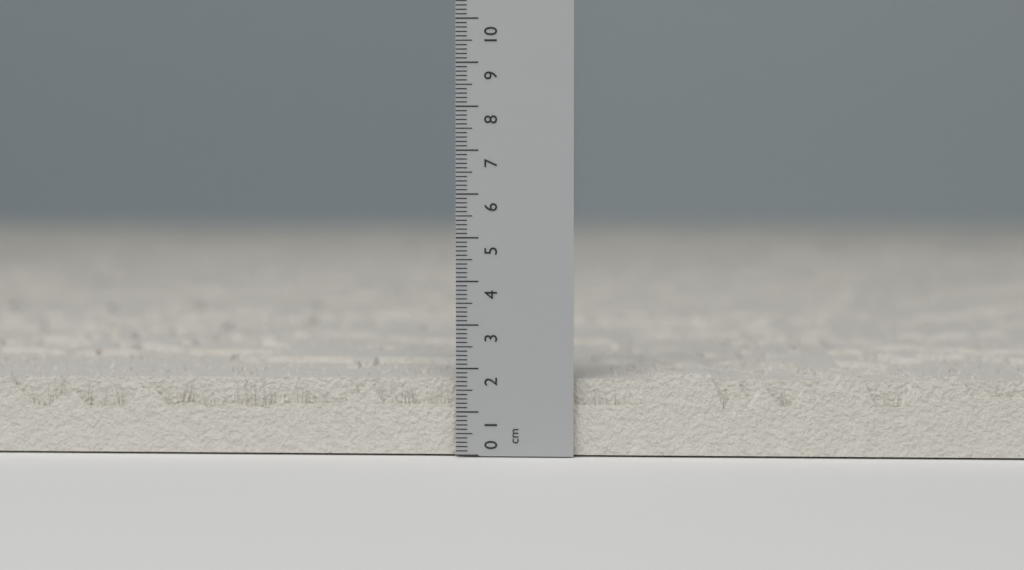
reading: 1.9 cm
